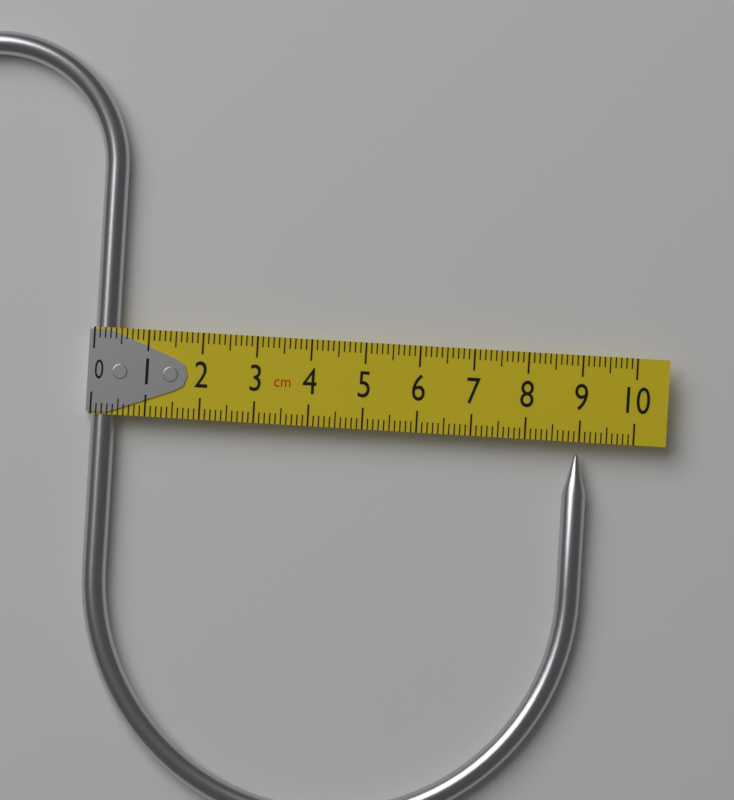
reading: 9.2 cm
